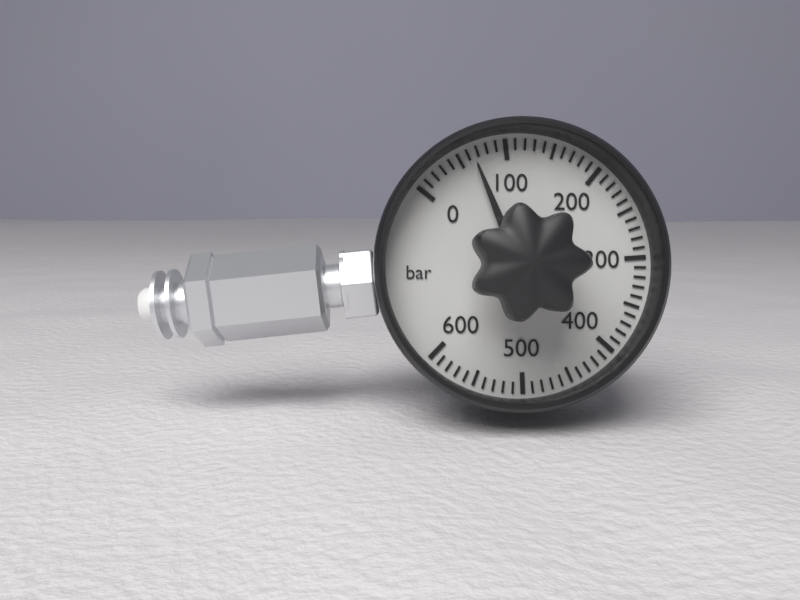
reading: 65 bar
